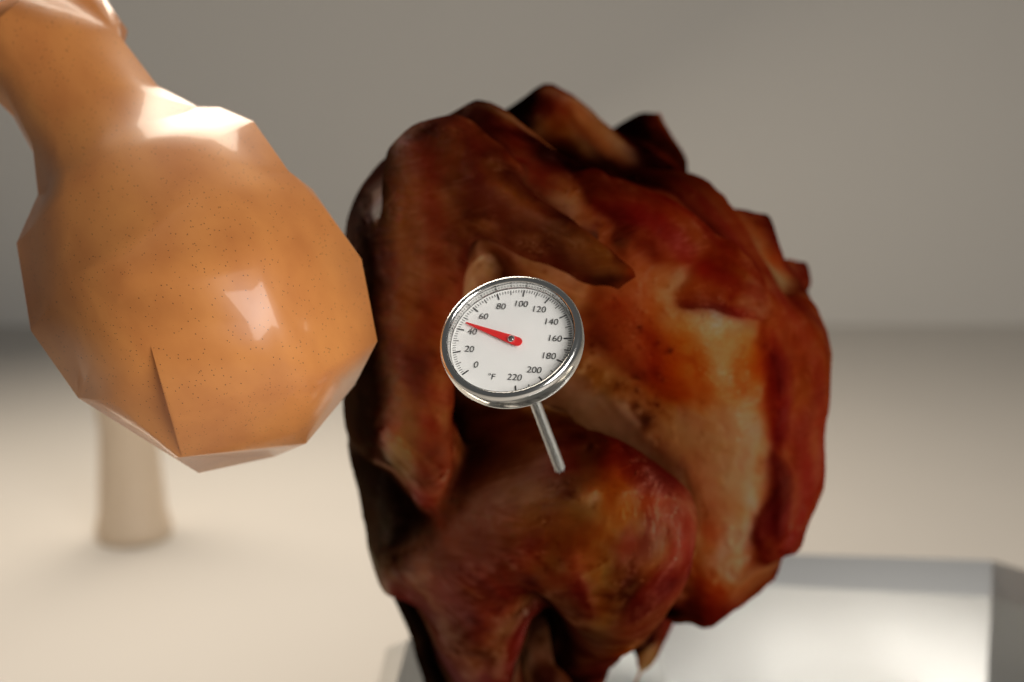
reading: 46 °F
